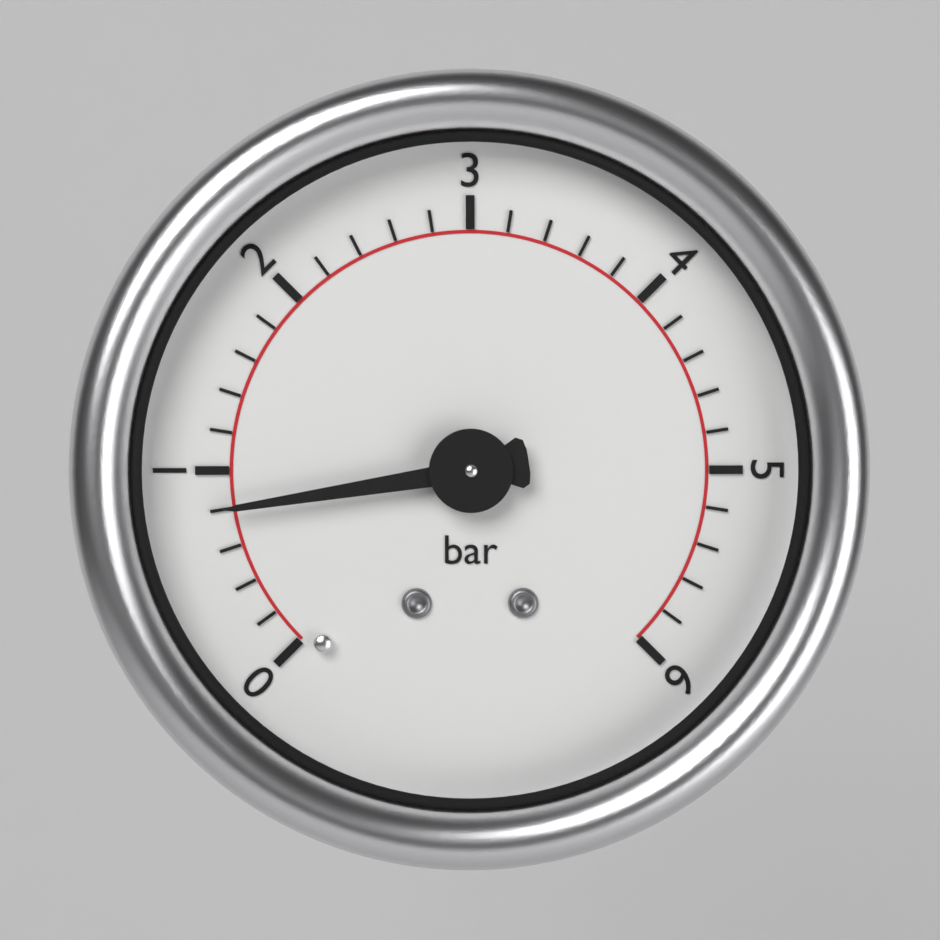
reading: 0.8 bar
